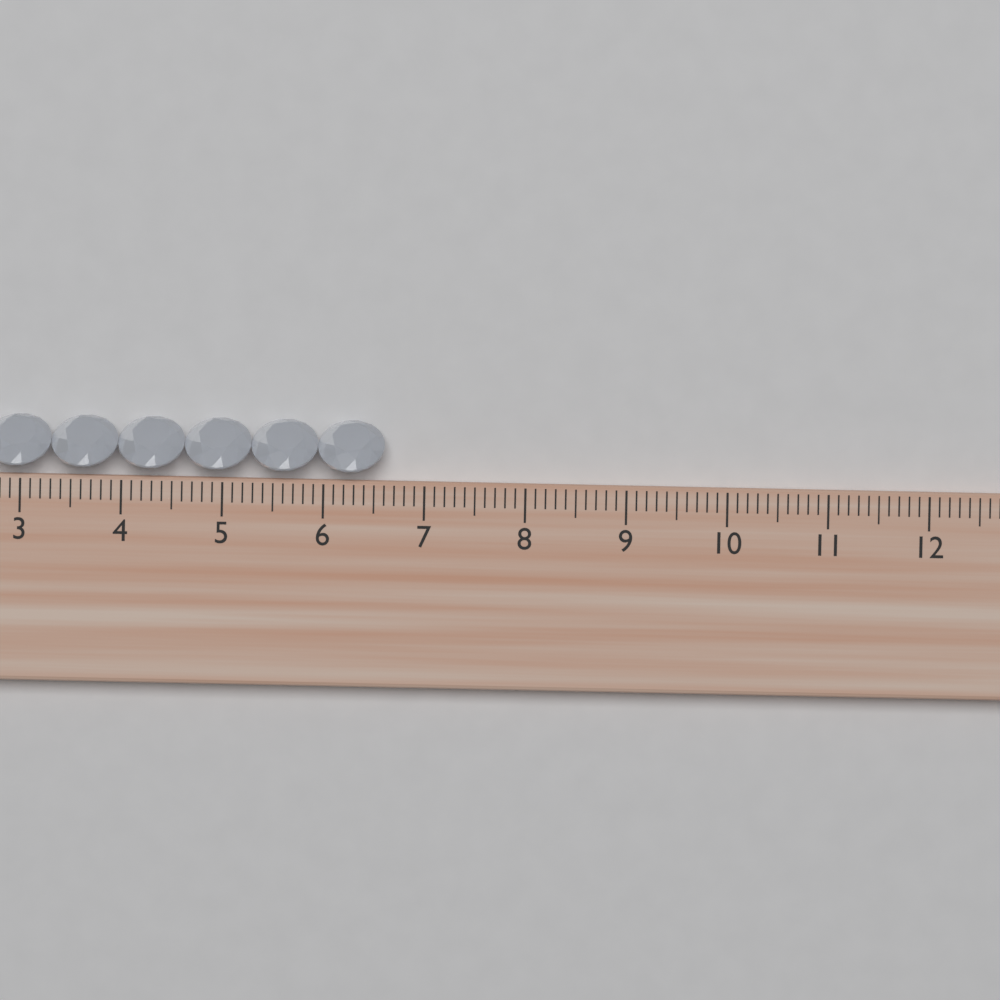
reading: 6.6 cm
